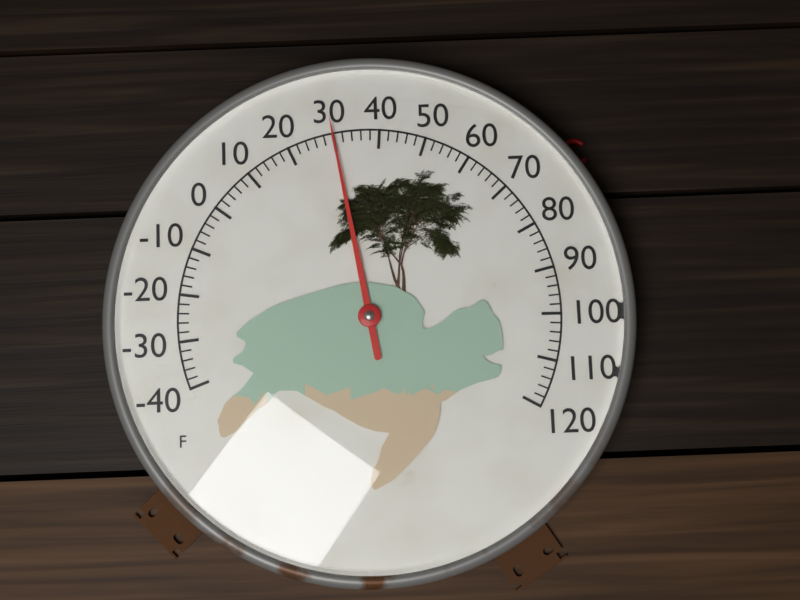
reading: 30 °F
